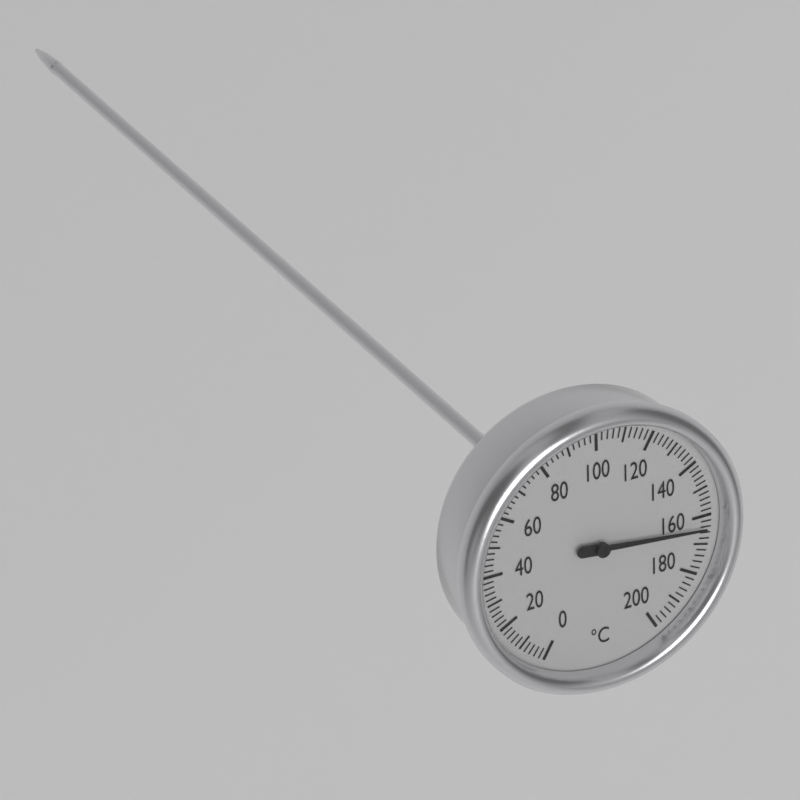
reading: 164 °C
